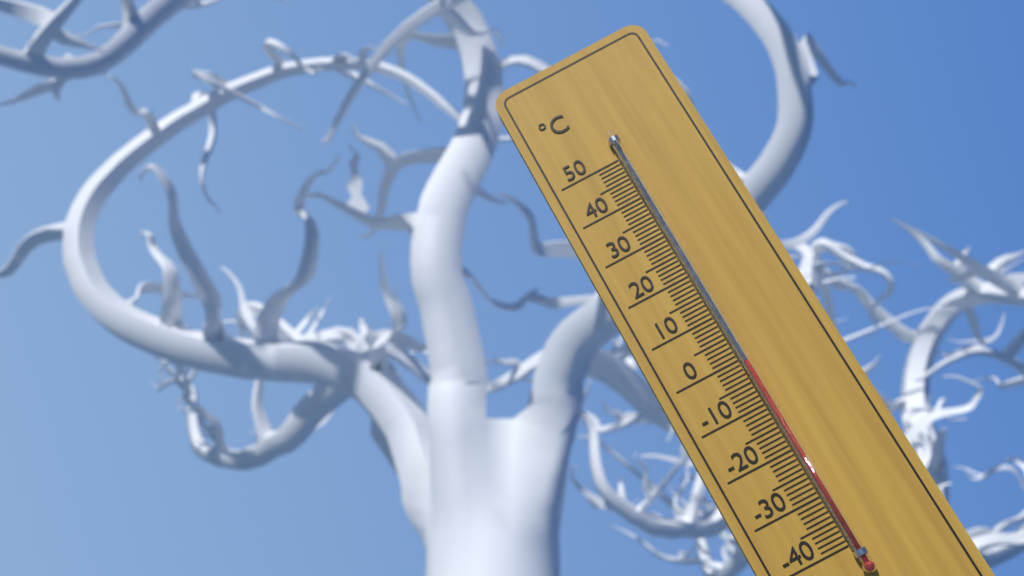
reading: -1 °C
